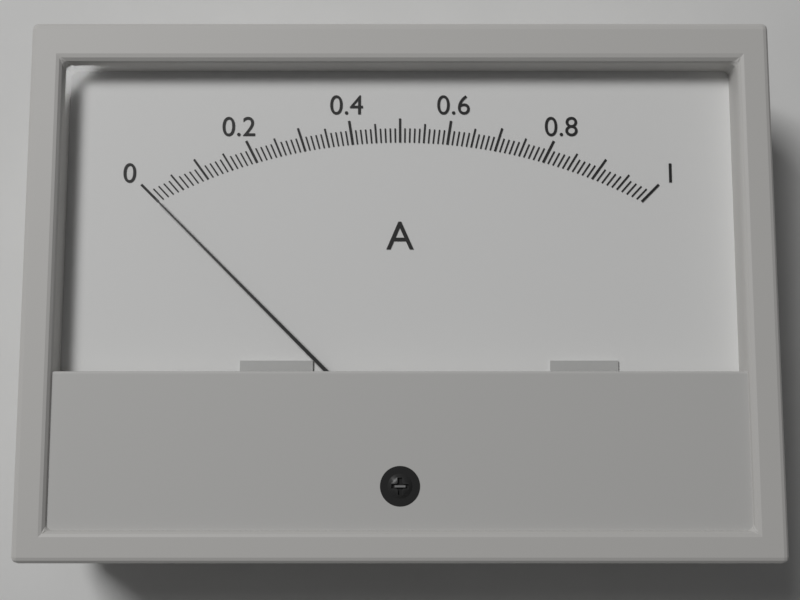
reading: 0.00 A
